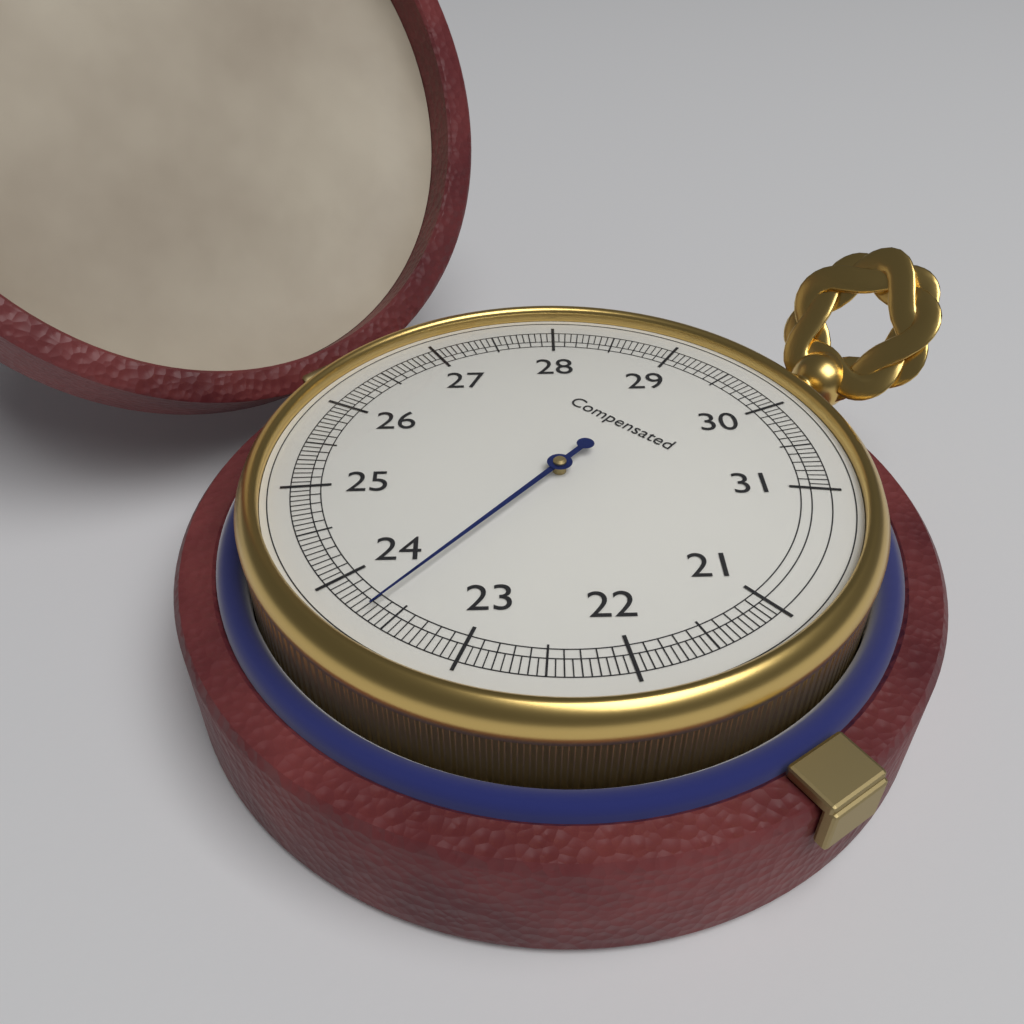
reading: 23.65 (no unit)
